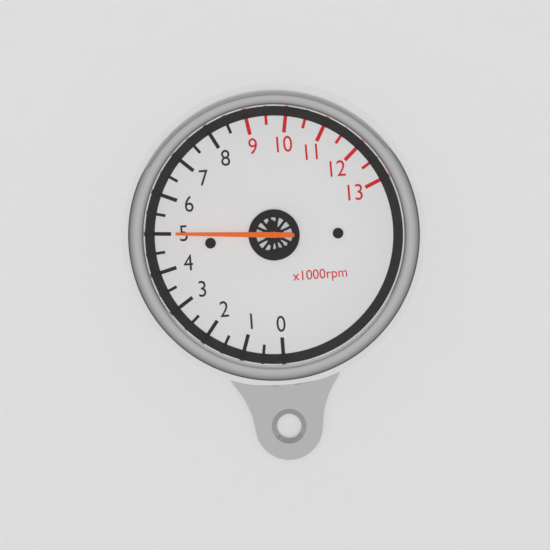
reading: 5.0 x1000rpm
